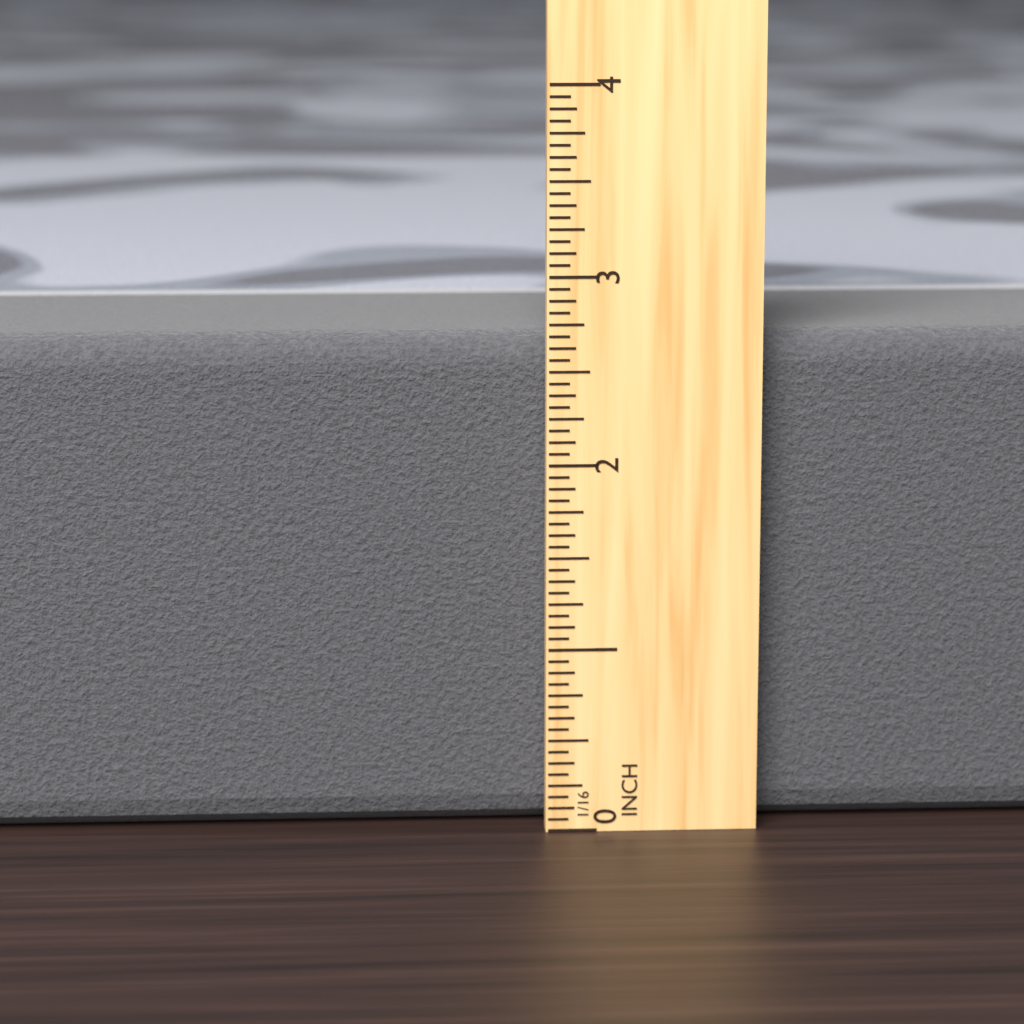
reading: 2.6875 in
